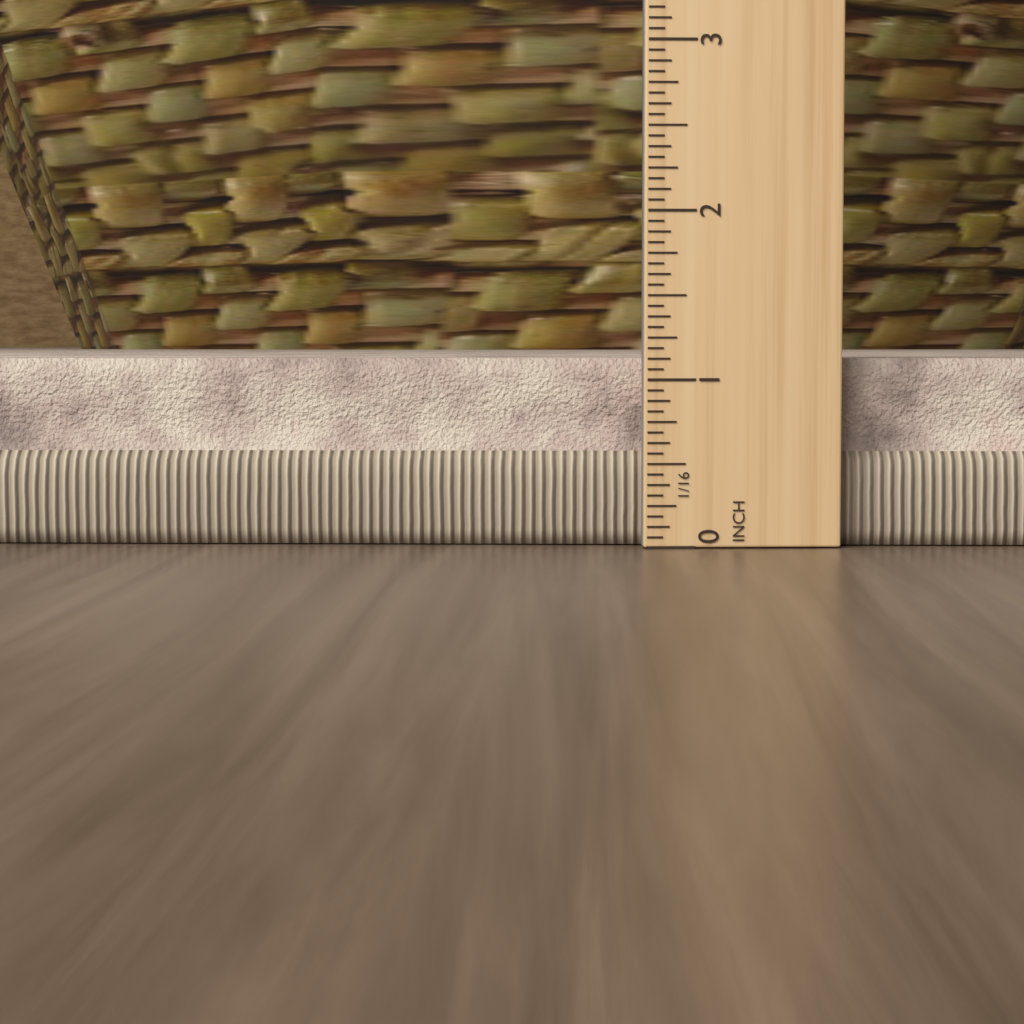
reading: 1.1250 in
